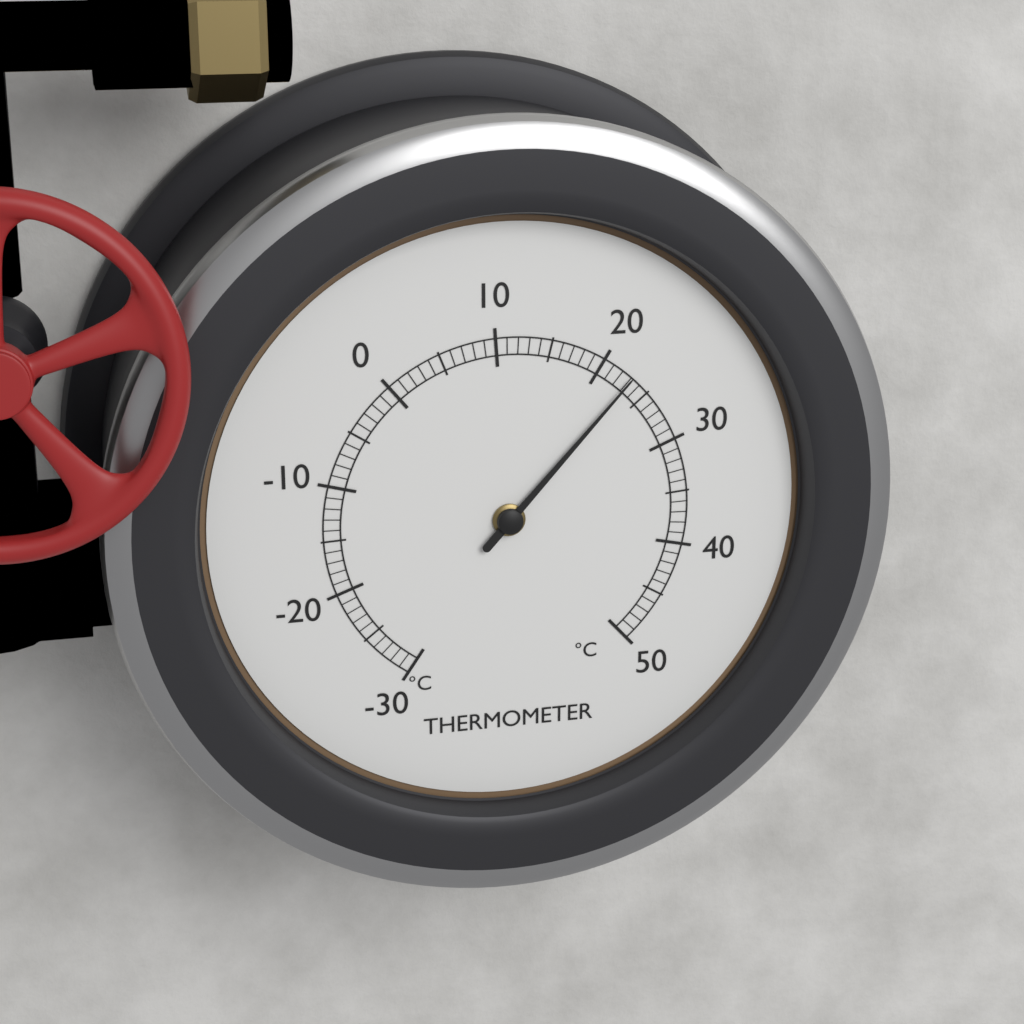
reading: 23 °C
